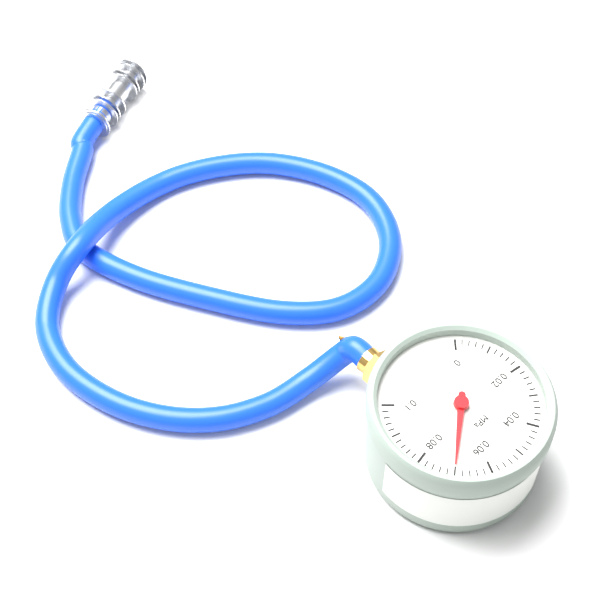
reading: 0.070 MPa
